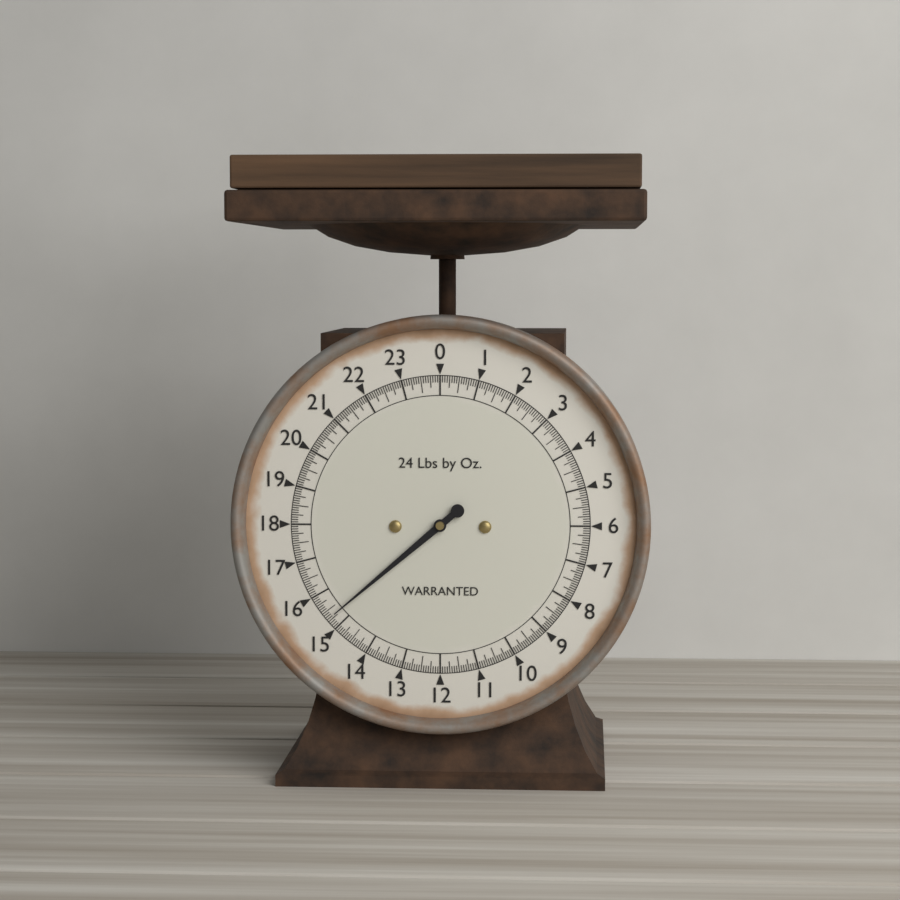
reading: 15.3125 lb
